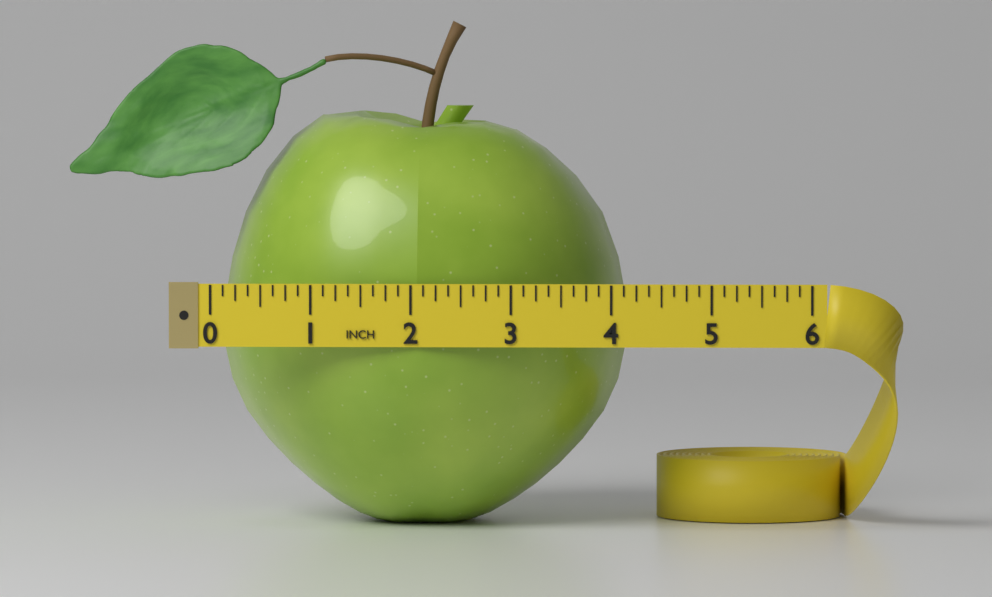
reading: 4.125 in
